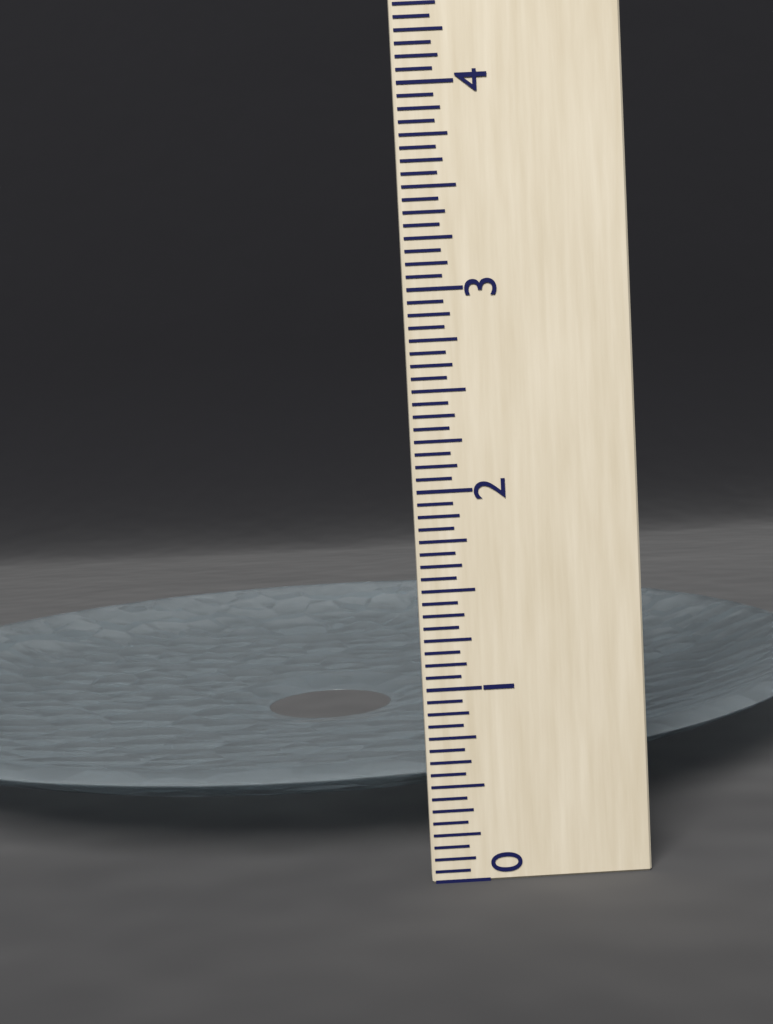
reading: 0.5625 (no unit)
